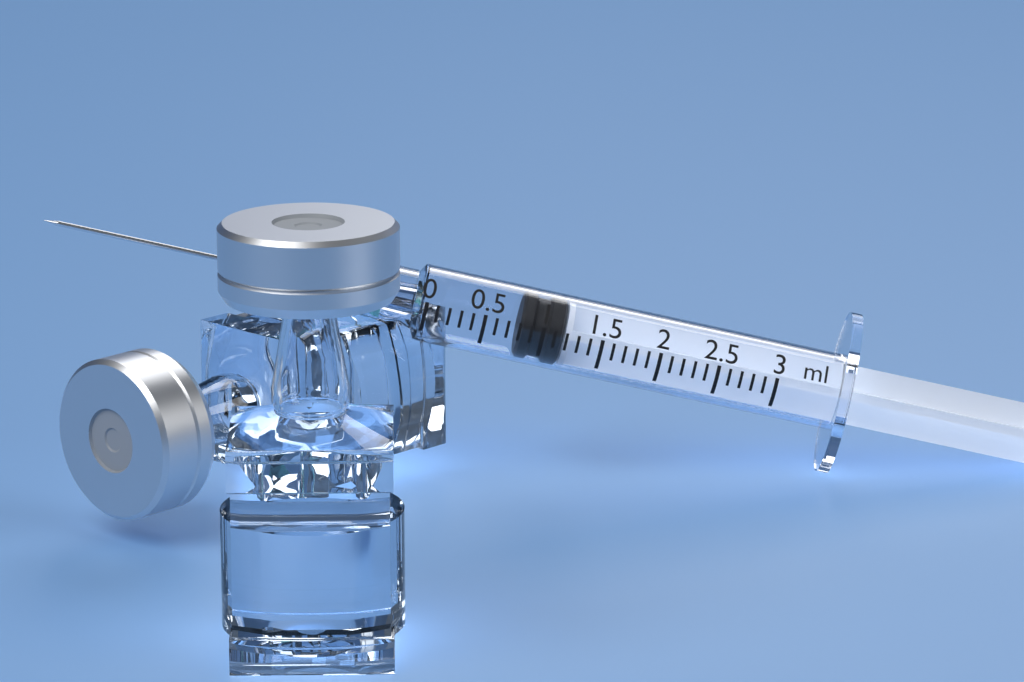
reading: 0.8 ml
